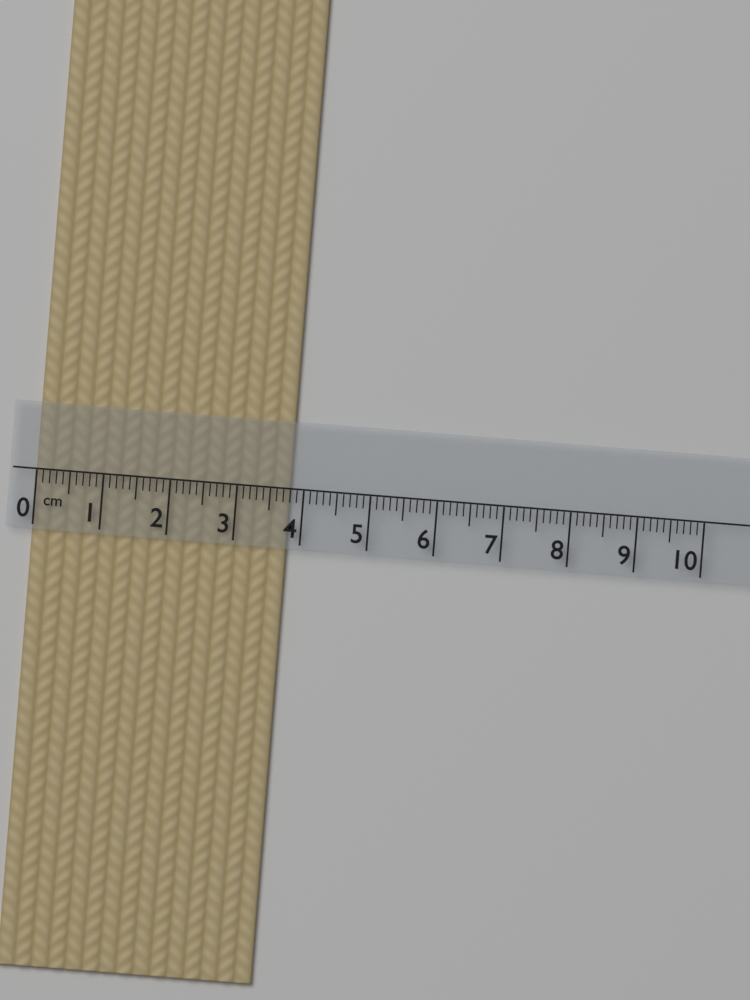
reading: 3.8 cm
